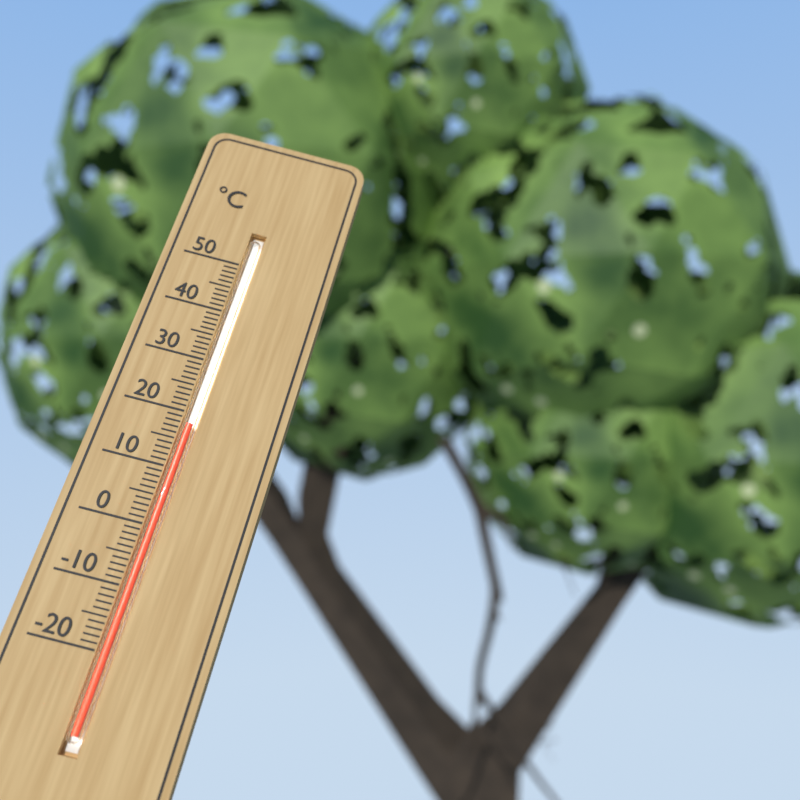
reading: 18 °C
